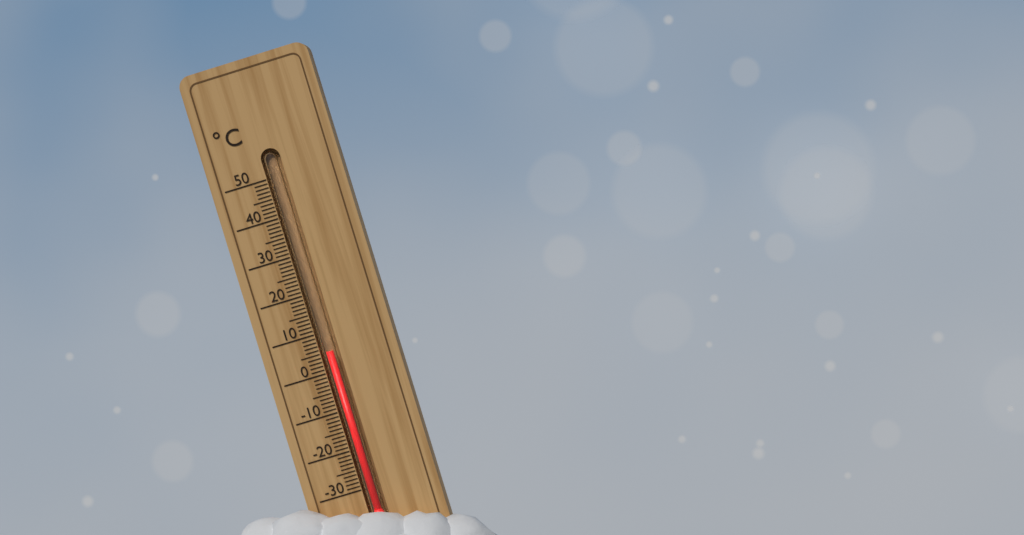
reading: 5 °C
